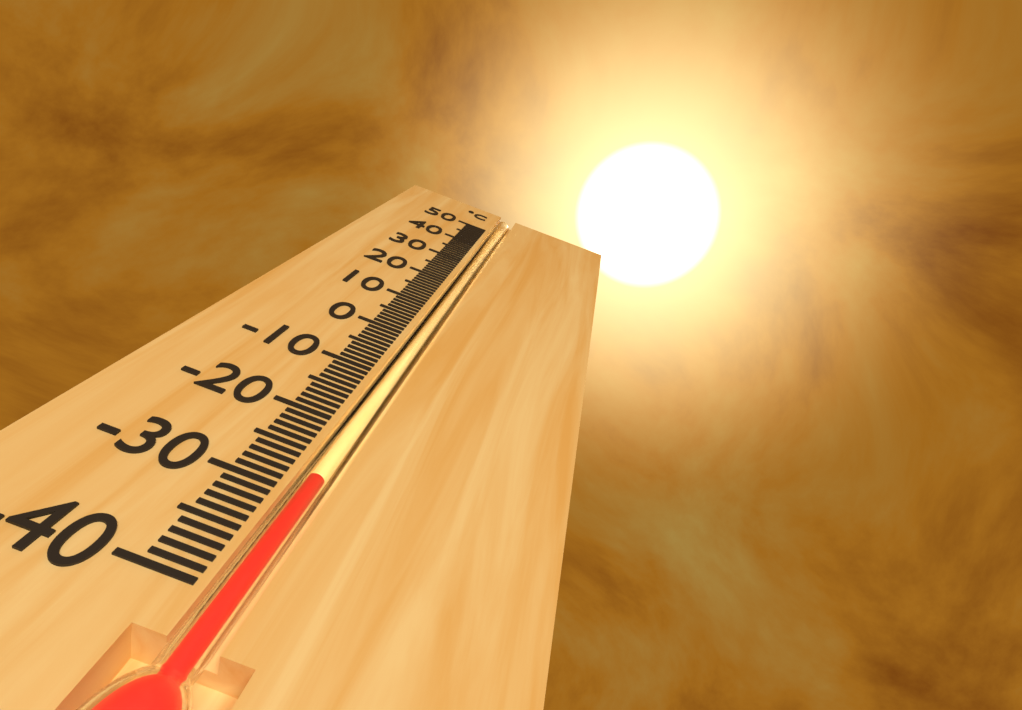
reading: -28 °C
